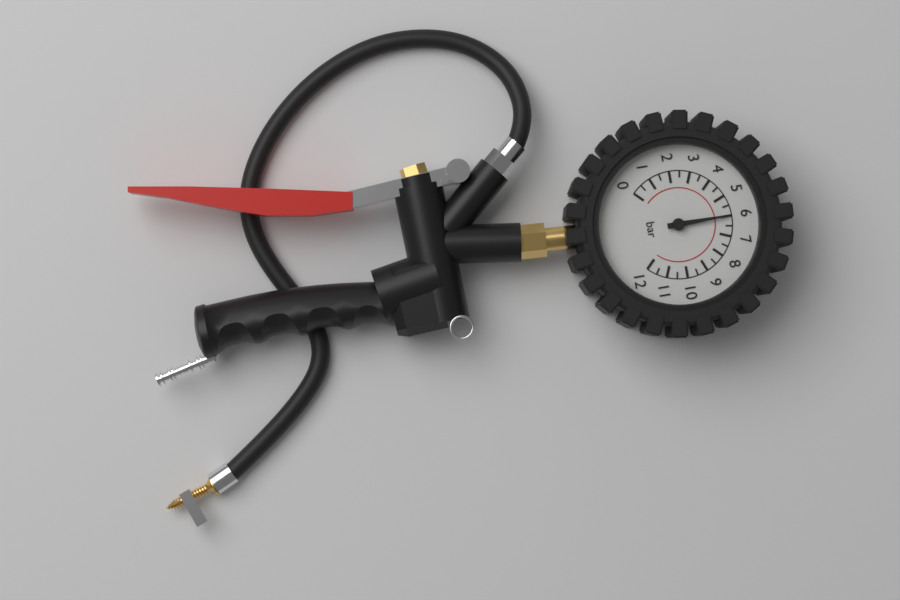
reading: 6.0 bar
